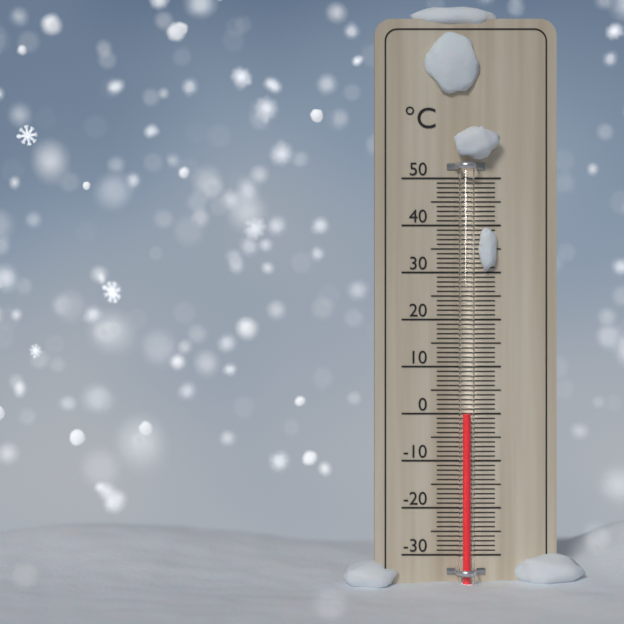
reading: 0 °C
